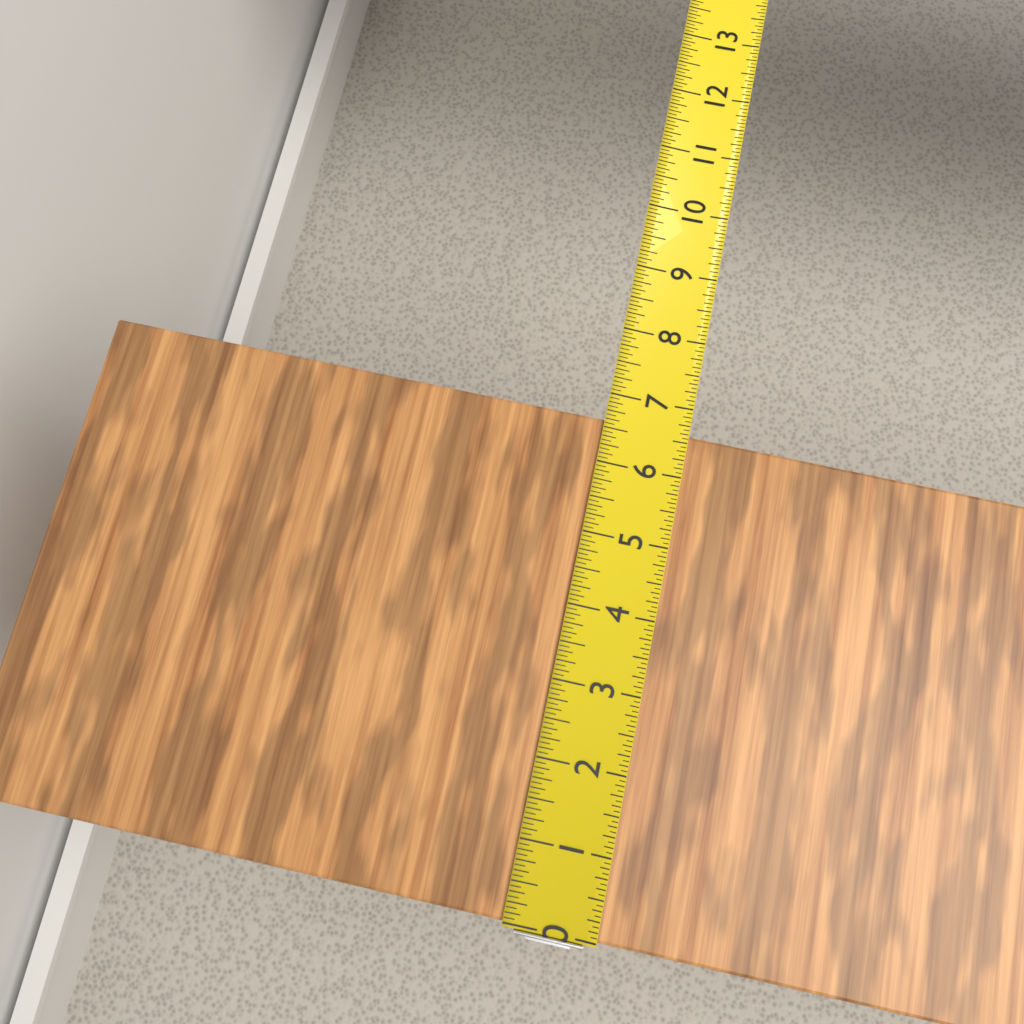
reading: 6.6250 in
